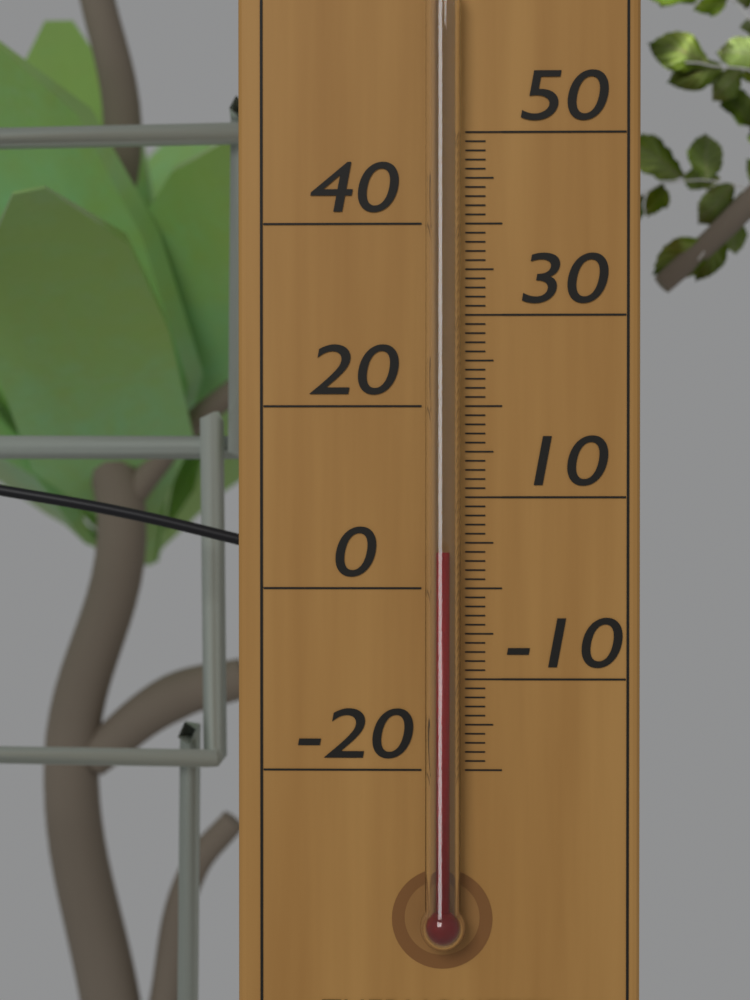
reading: 4 °C
